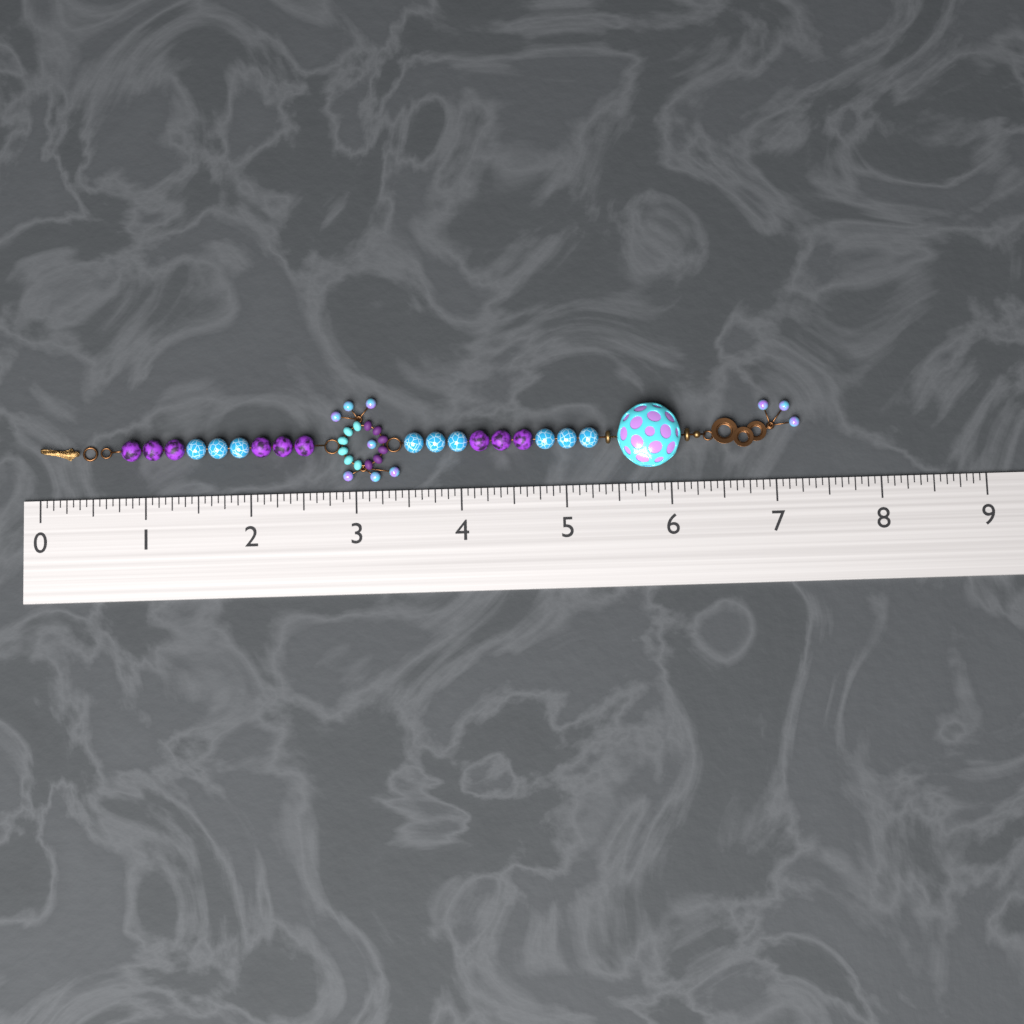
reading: 7.2500 (no unit)
